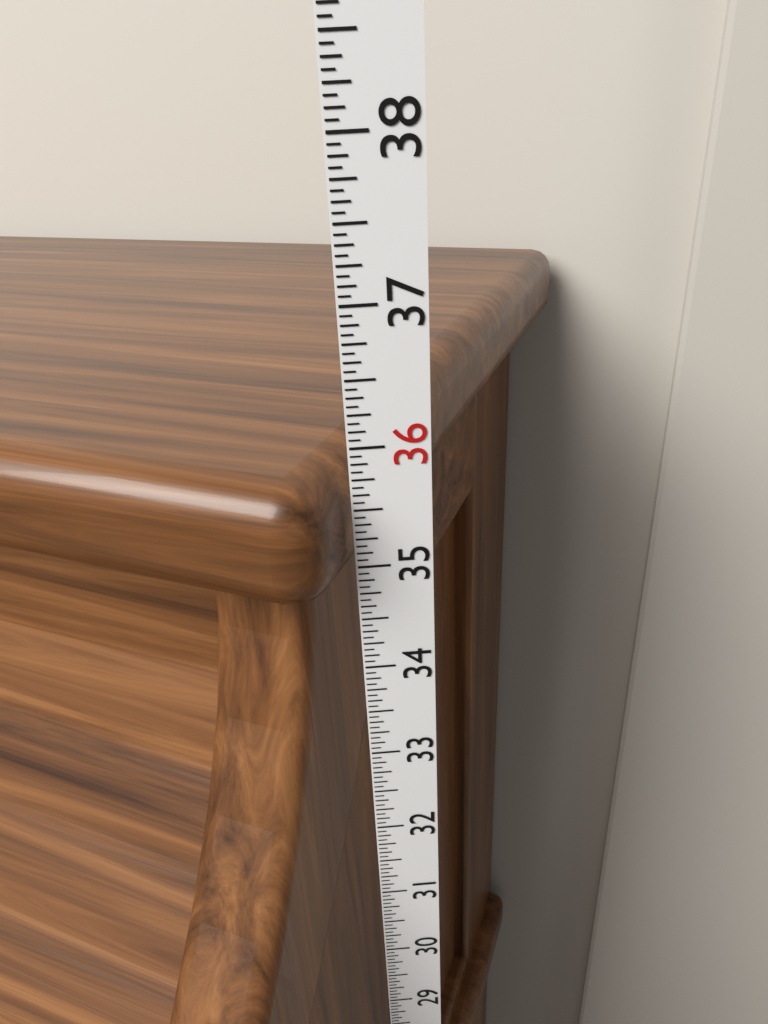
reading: 35.8750 in
